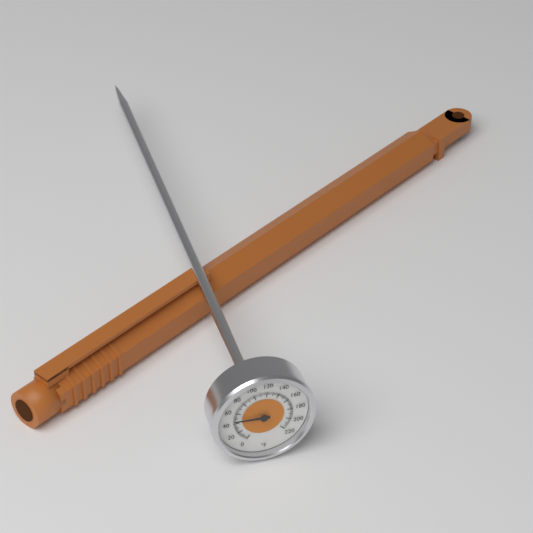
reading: 46 °F
